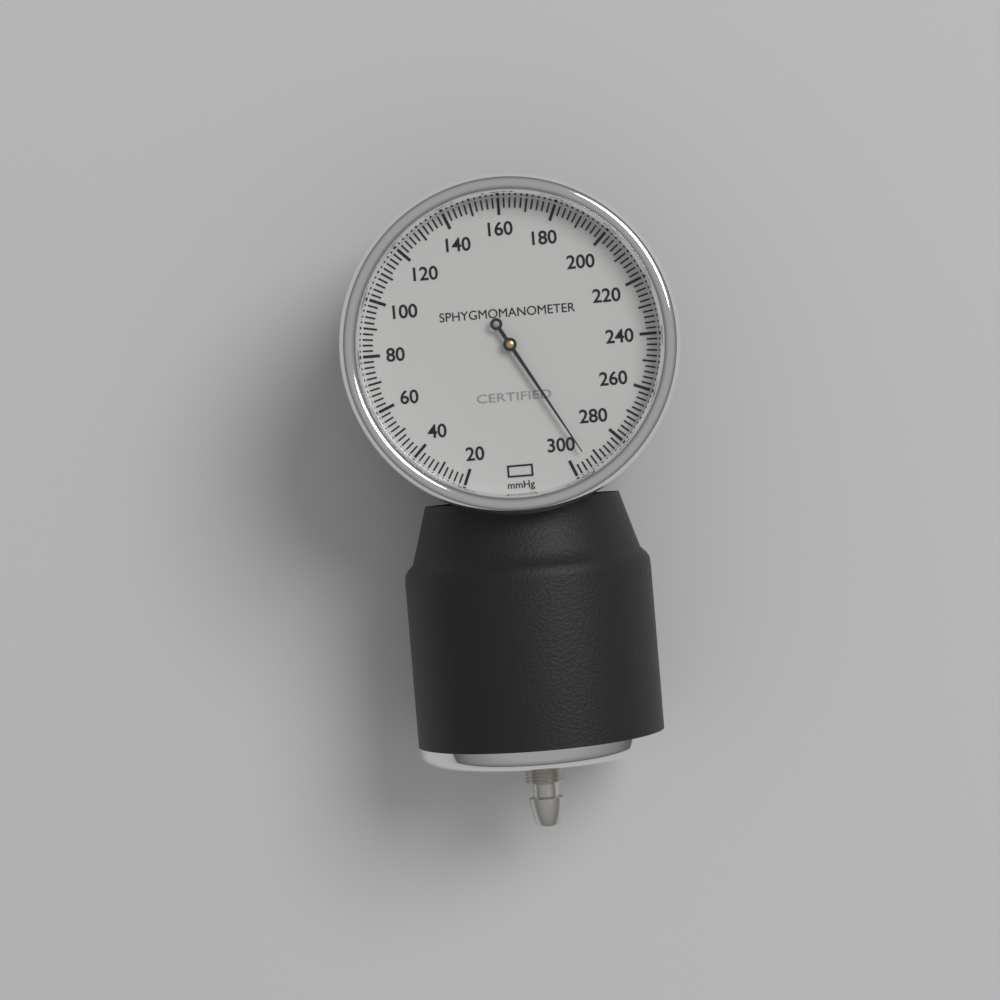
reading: 294 mmHg
